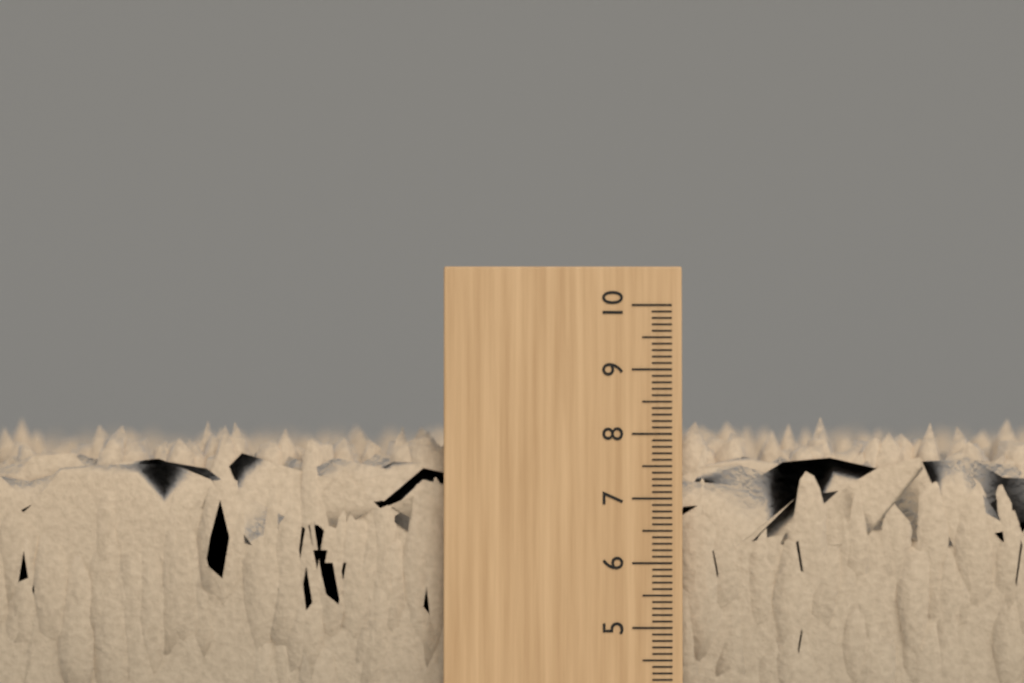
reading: 8.3 (no unit)
